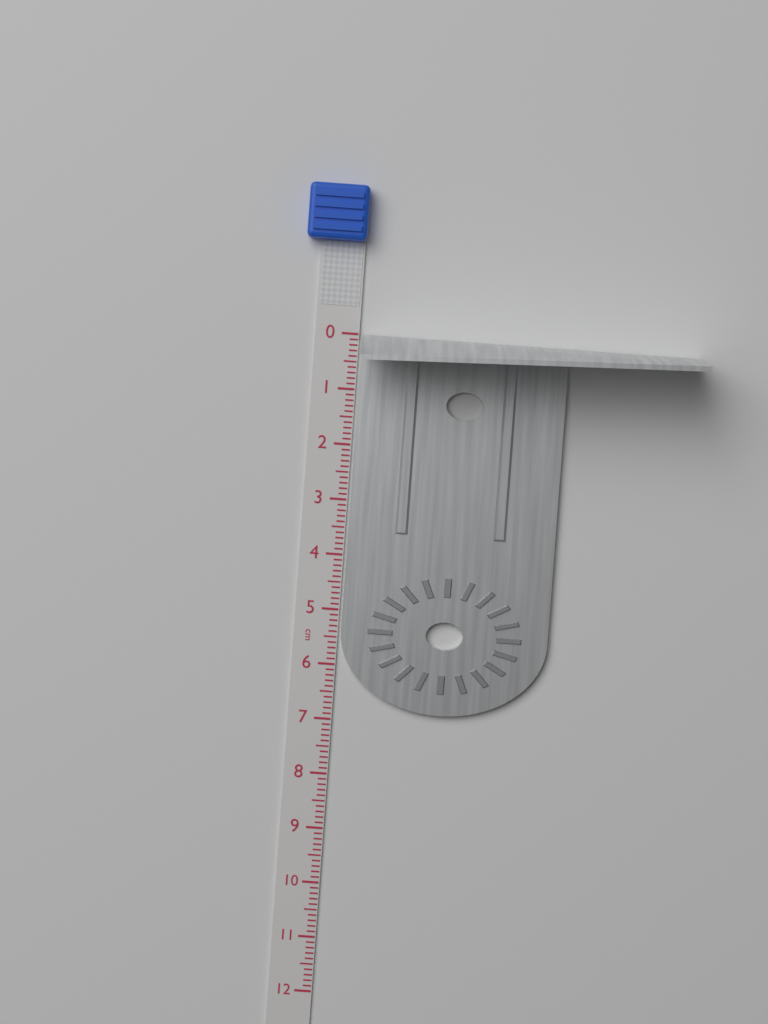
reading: 6.8 cm
